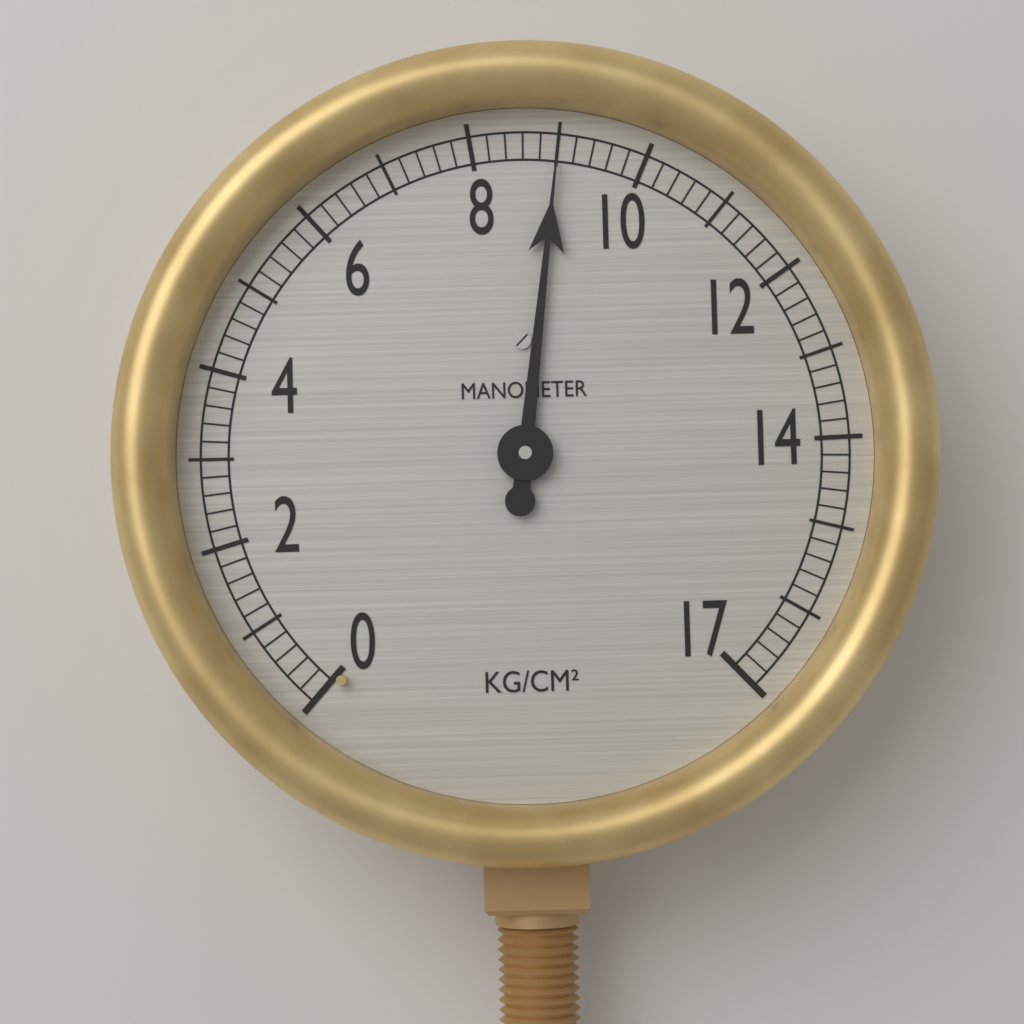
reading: 9.0 kg/cm²
